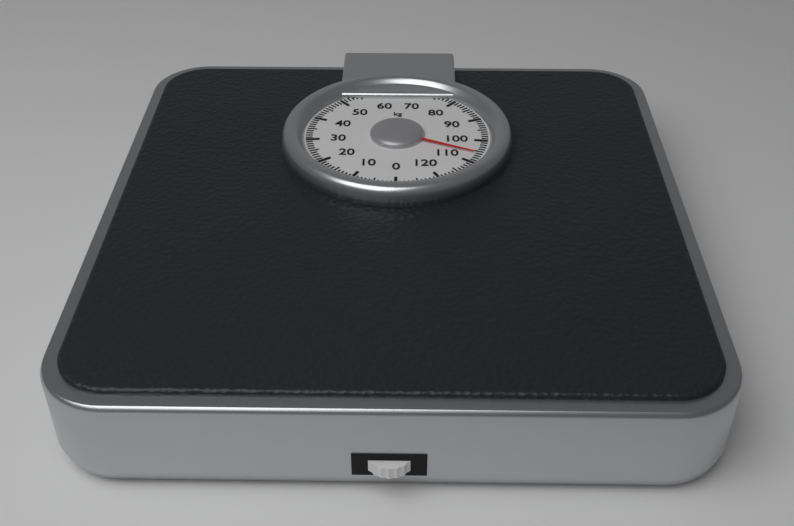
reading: 106 kg
